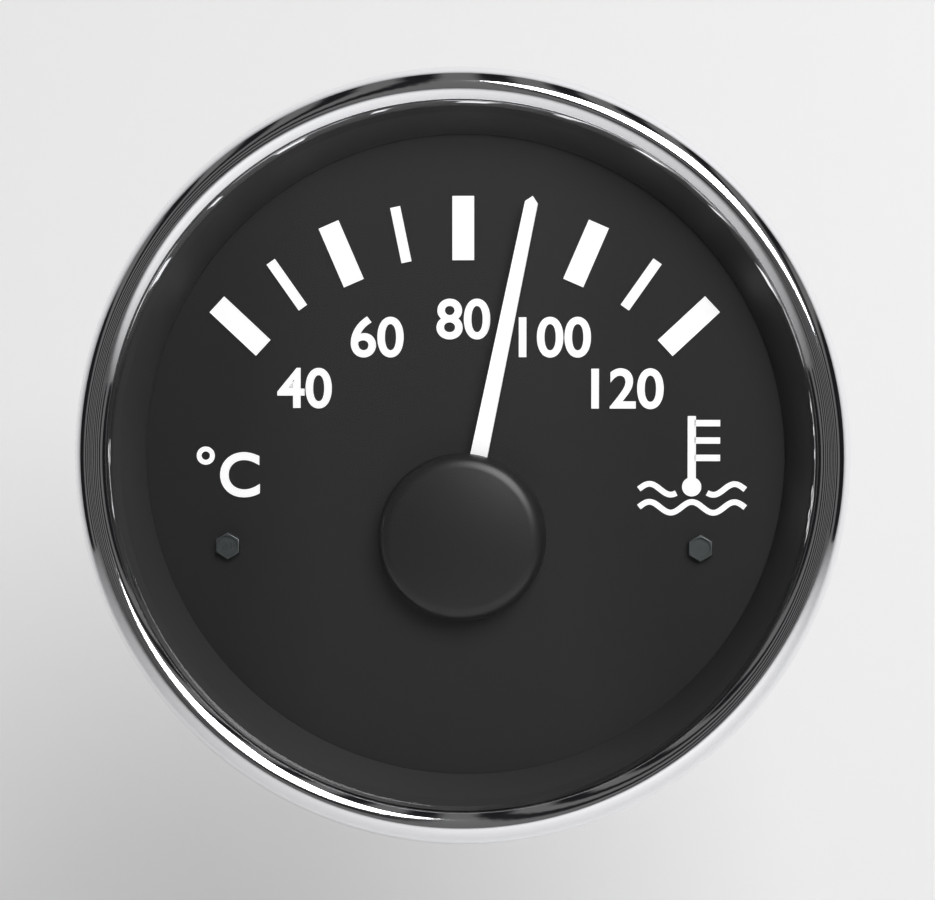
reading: 90 °C
